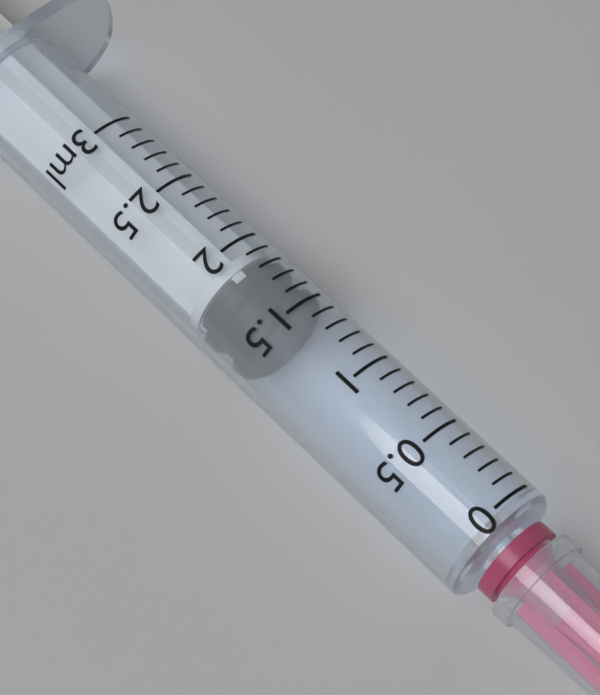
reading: 1.5 ml
